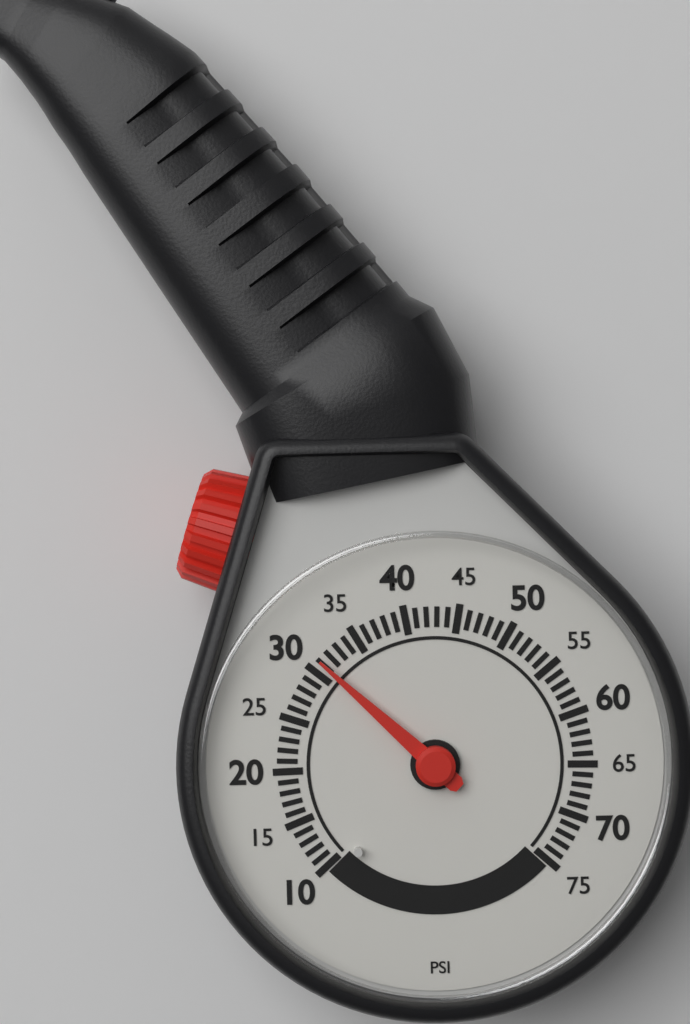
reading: 31 psi
